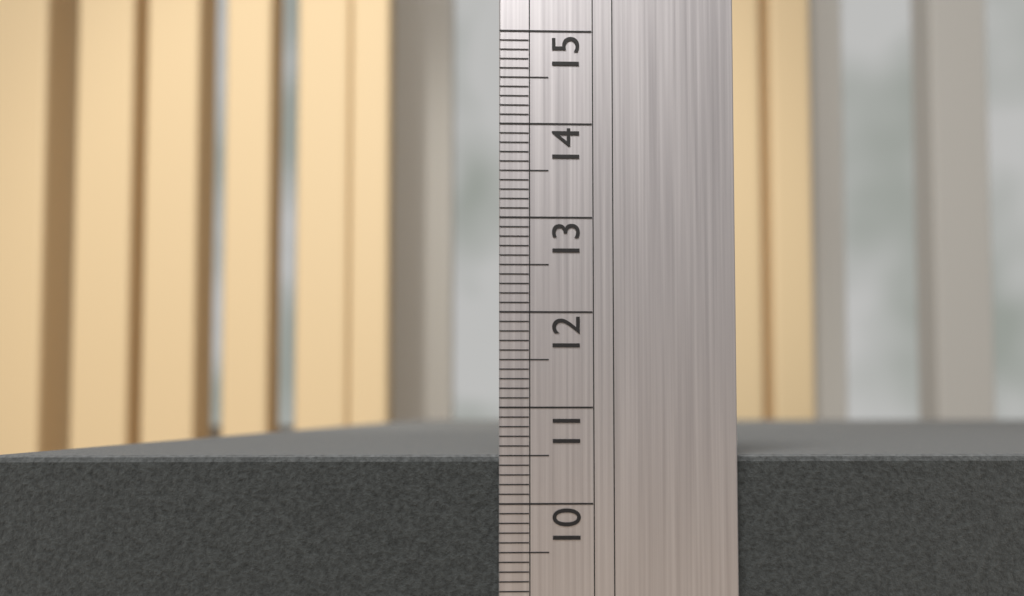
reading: 10.5 (no unit)
